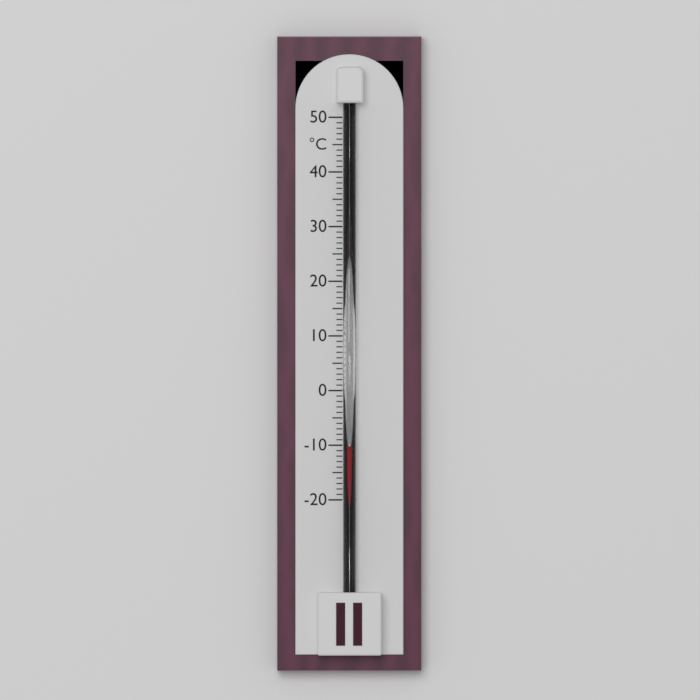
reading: -10 °C
